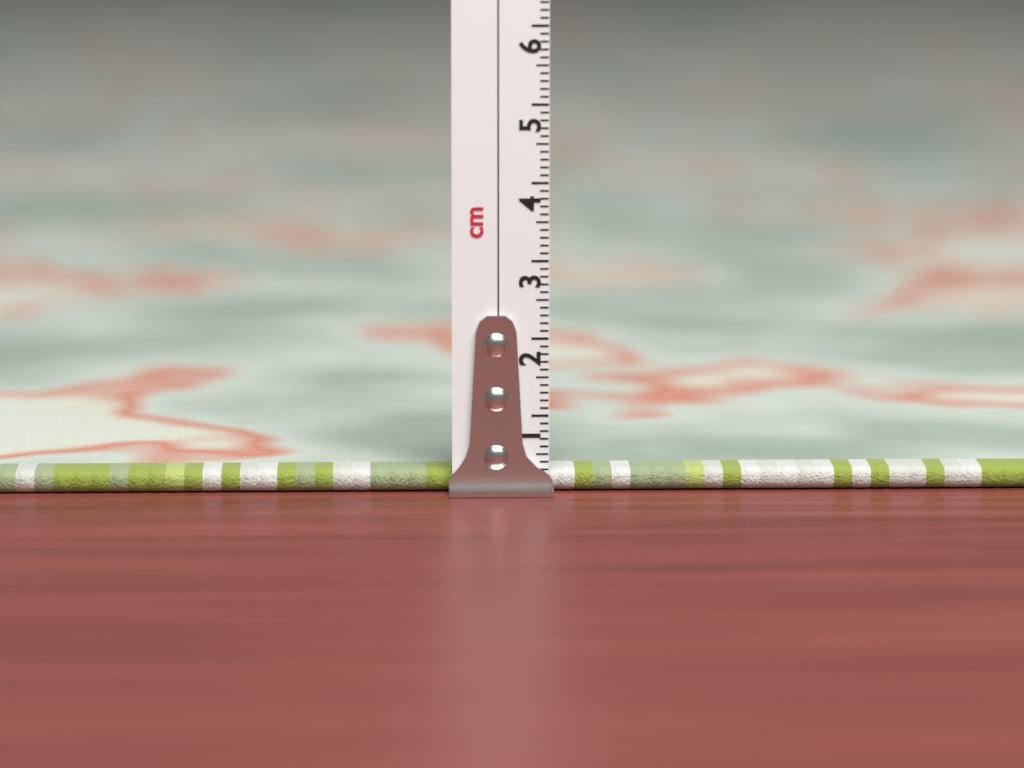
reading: 0.3 cm
